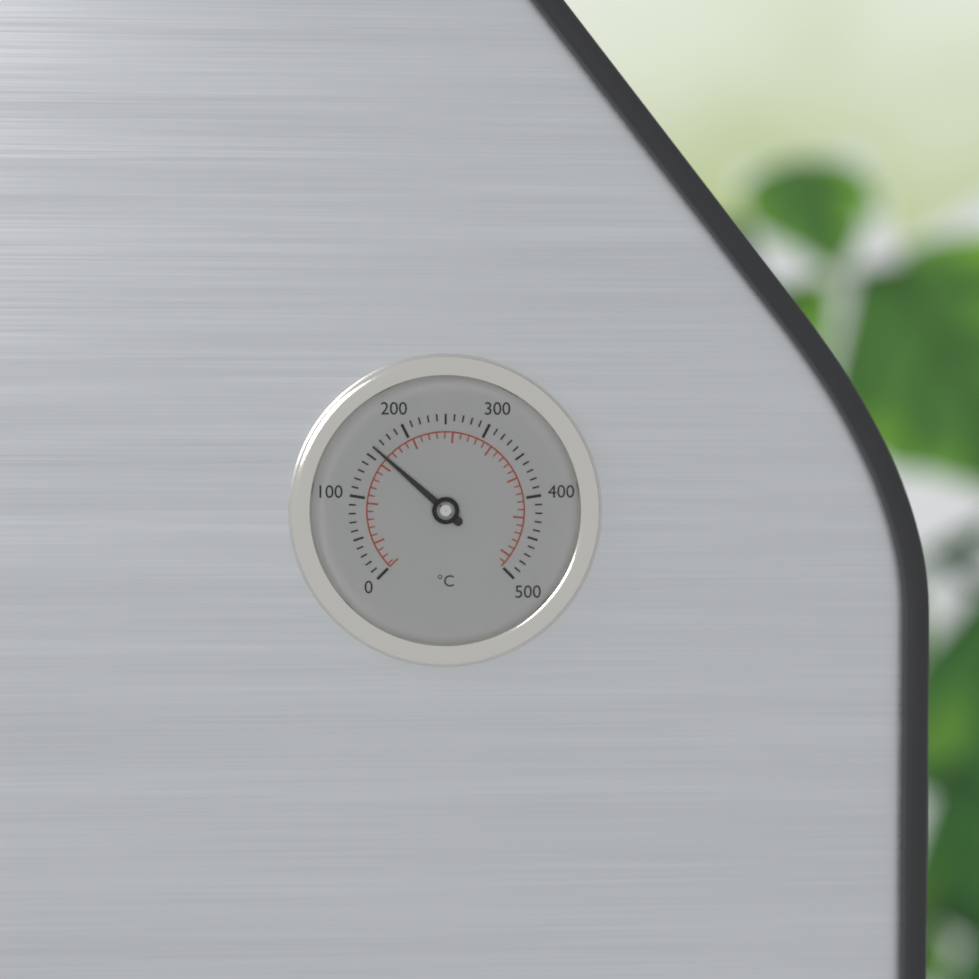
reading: 160 °C
